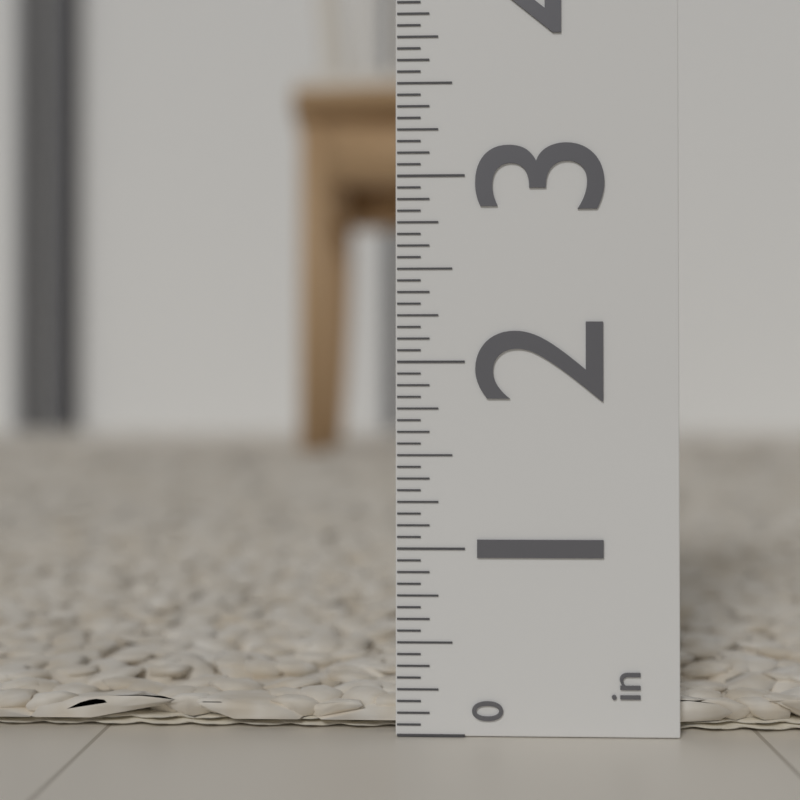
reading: 0.1875 in
